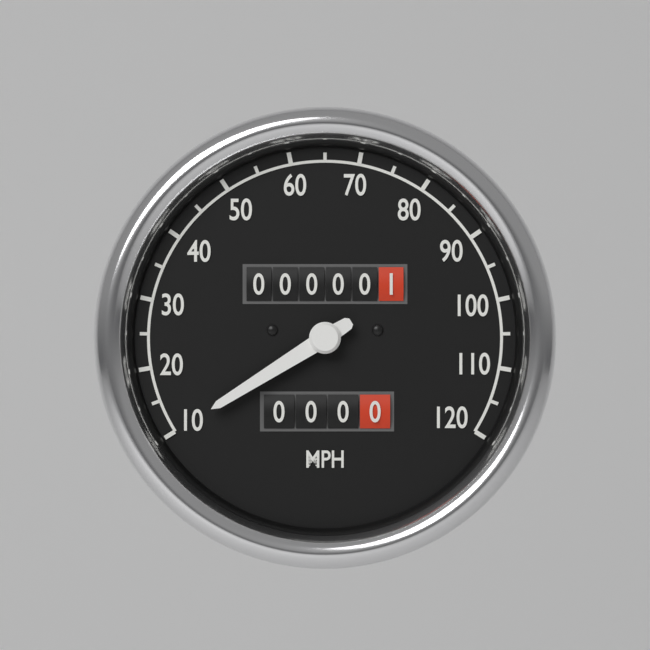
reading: 10 mph
